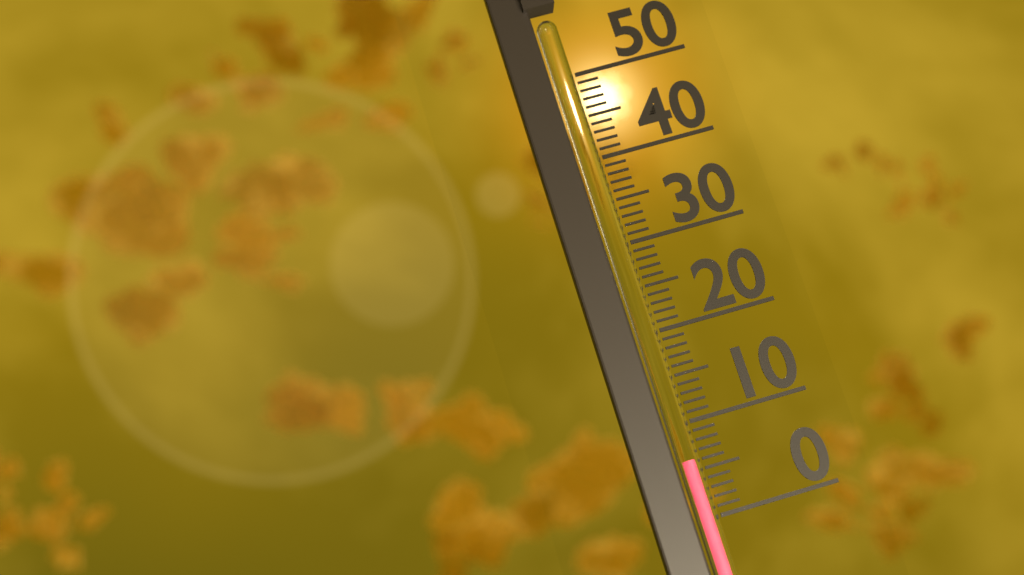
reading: 6 (no unit)
